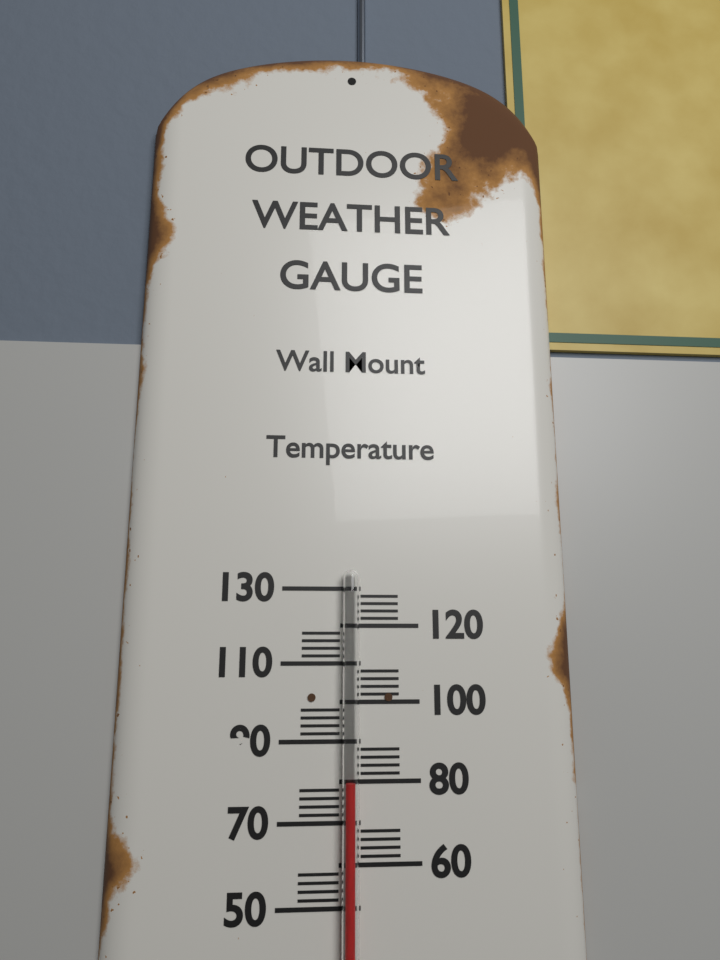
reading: 80 (no unit)
